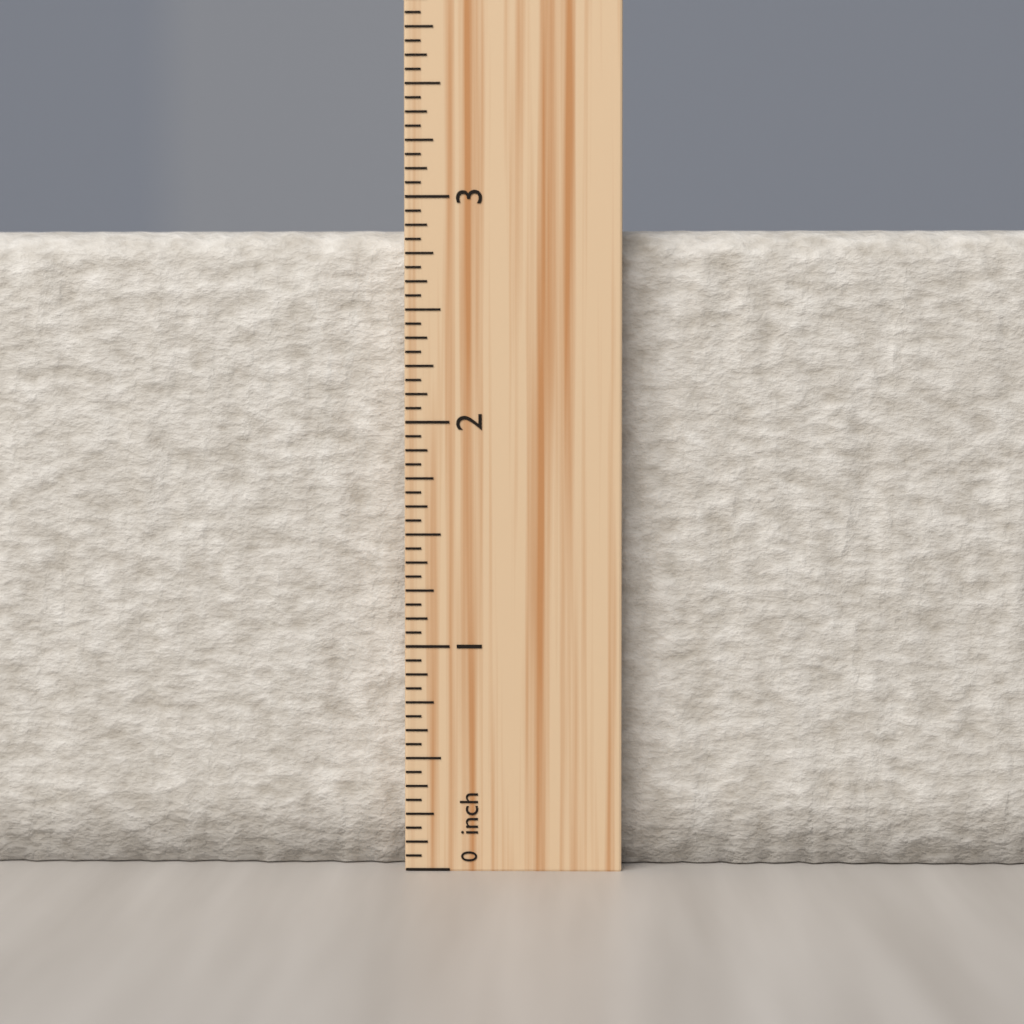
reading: 2.8750 inch
